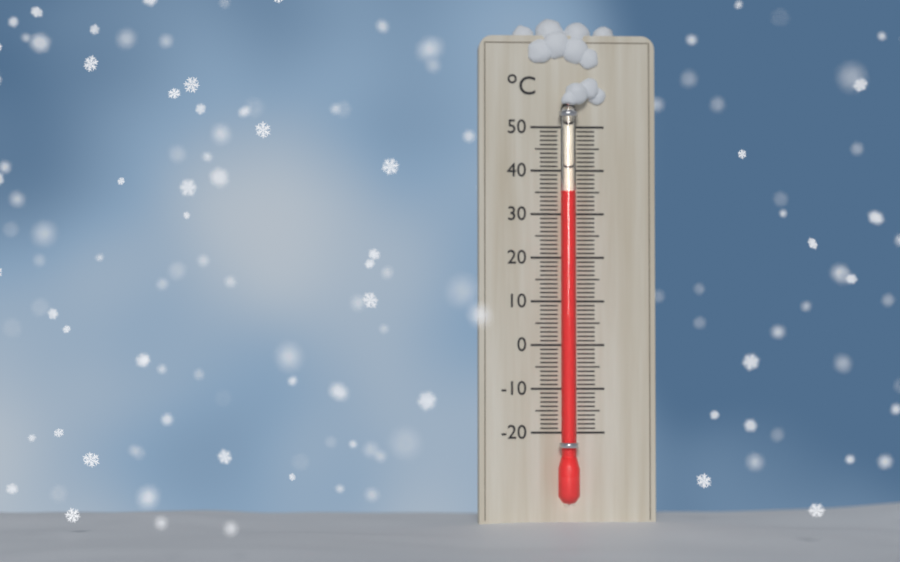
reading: 35 °C
